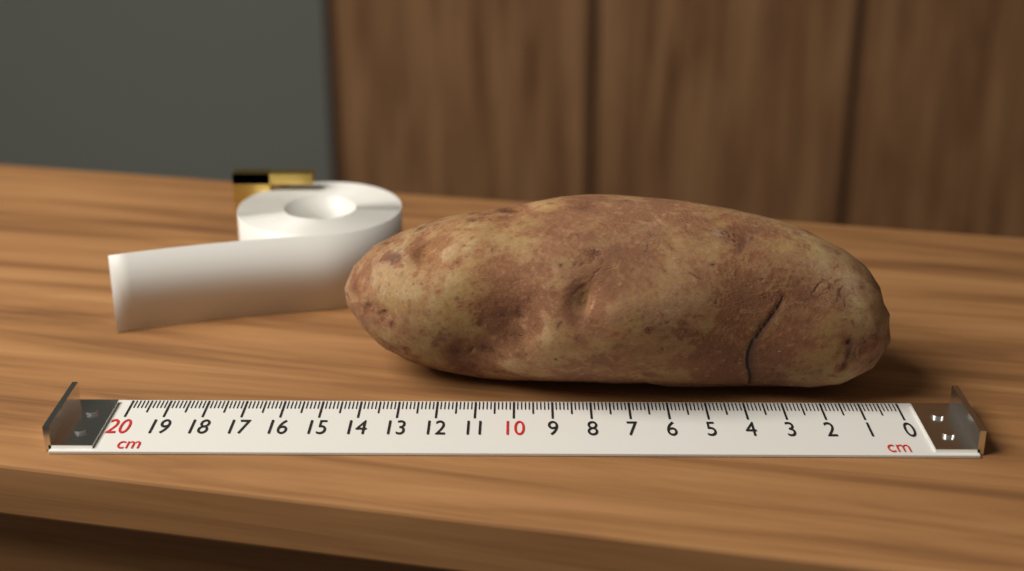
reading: 14.6 cm
